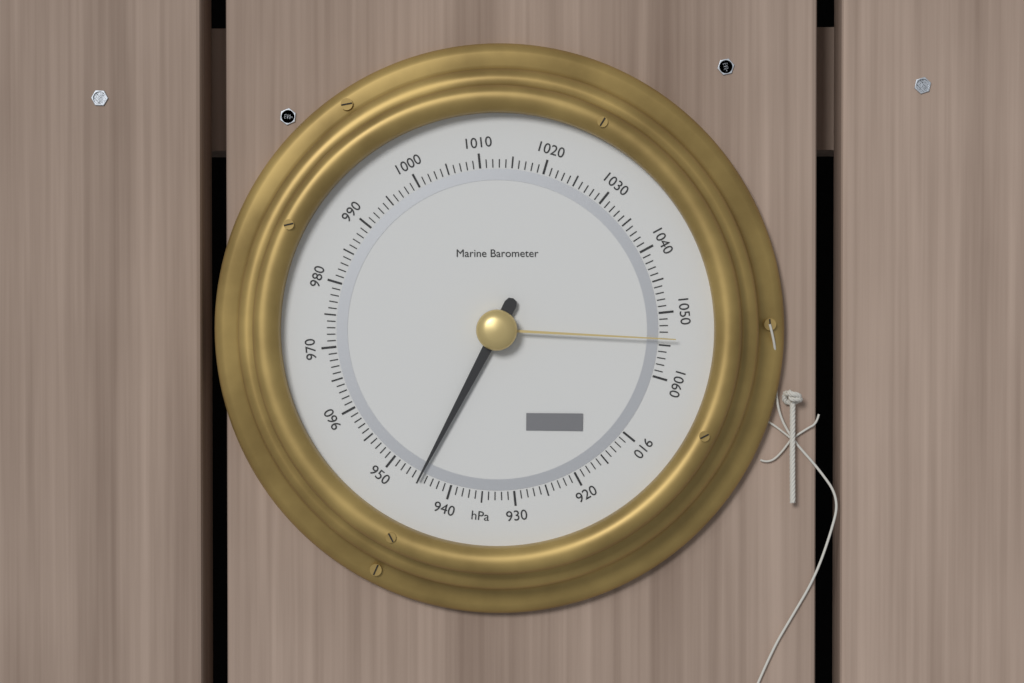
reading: 945 hPa
